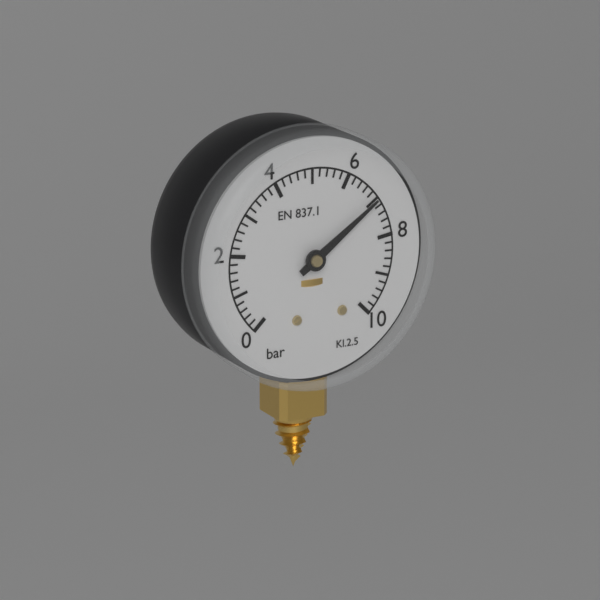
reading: 7.0 bar
